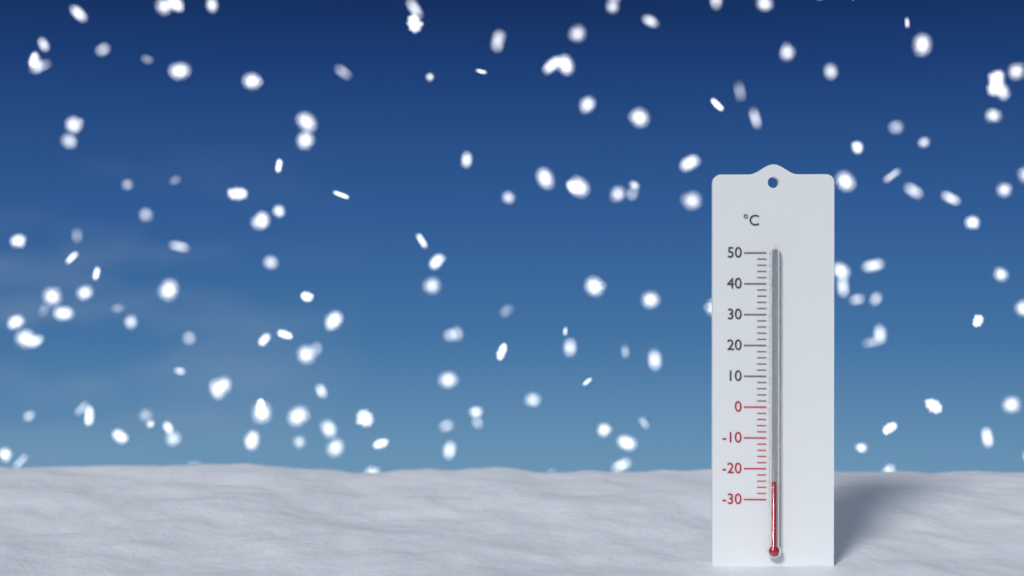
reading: -24 °C
